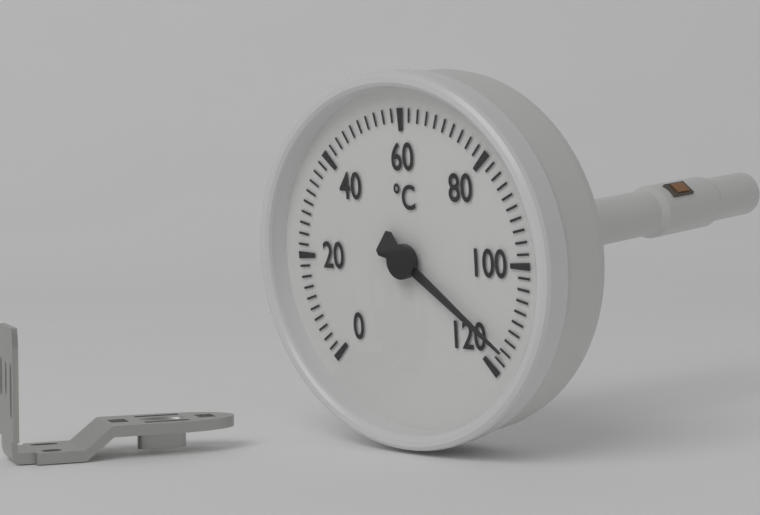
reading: 116 °C
